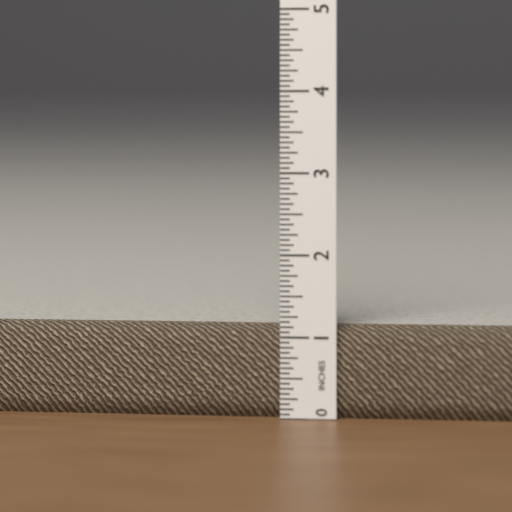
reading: 1.1250 in
